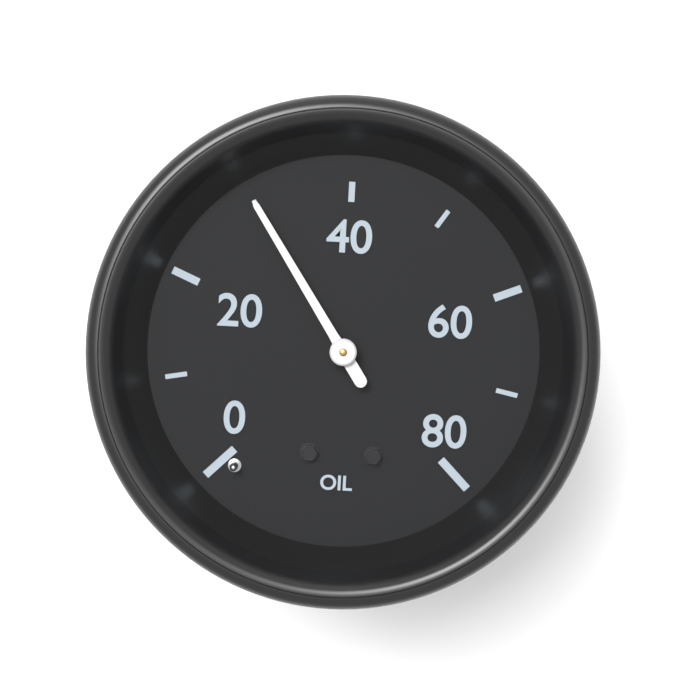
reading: 30 (no unit)
